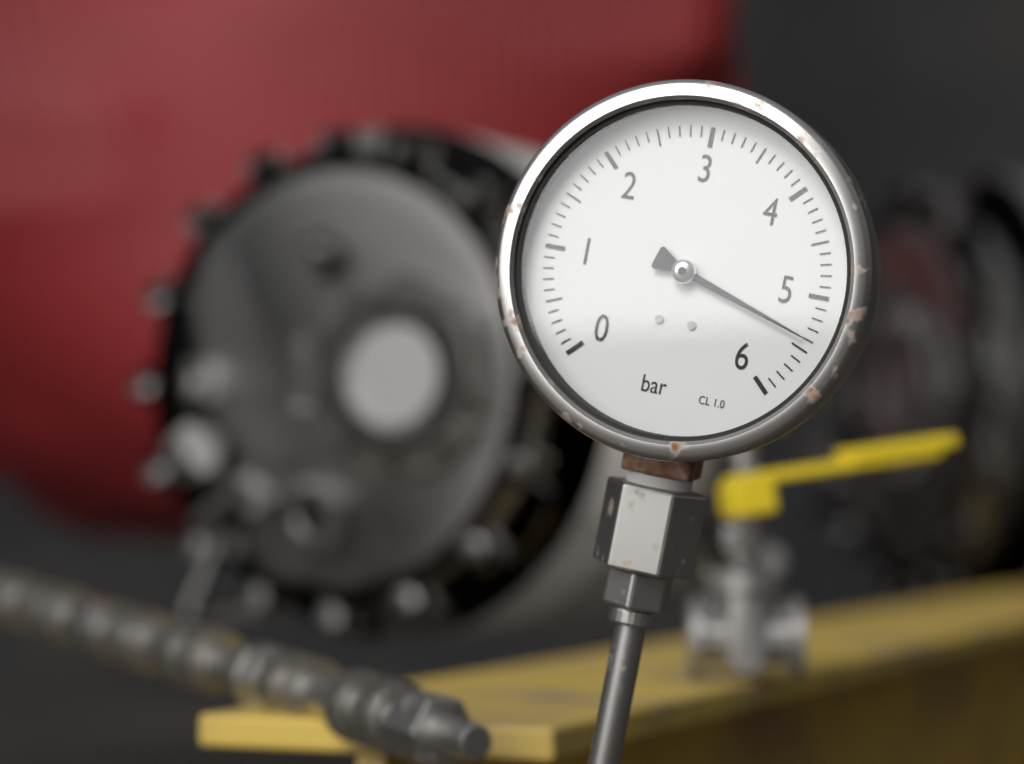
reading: 5.4 bar
